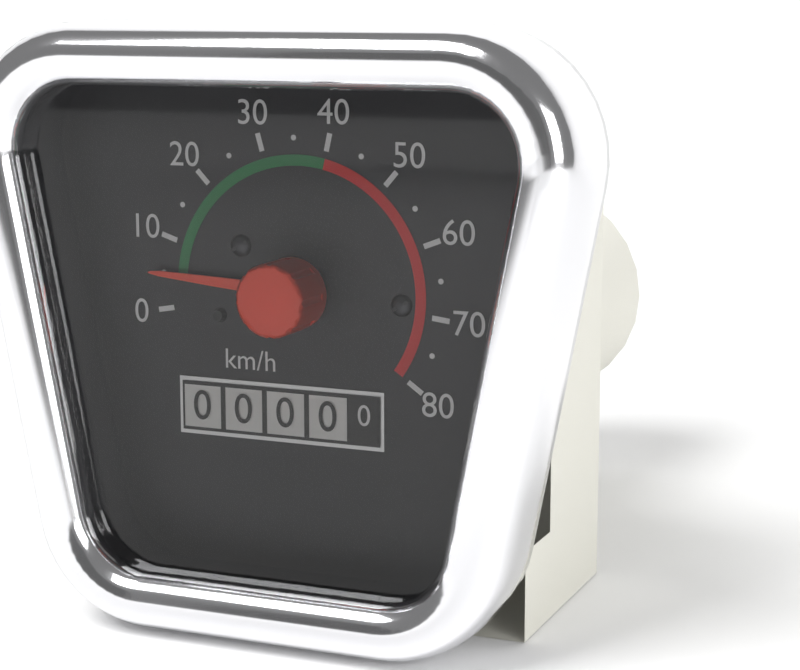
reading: 5 km/h
